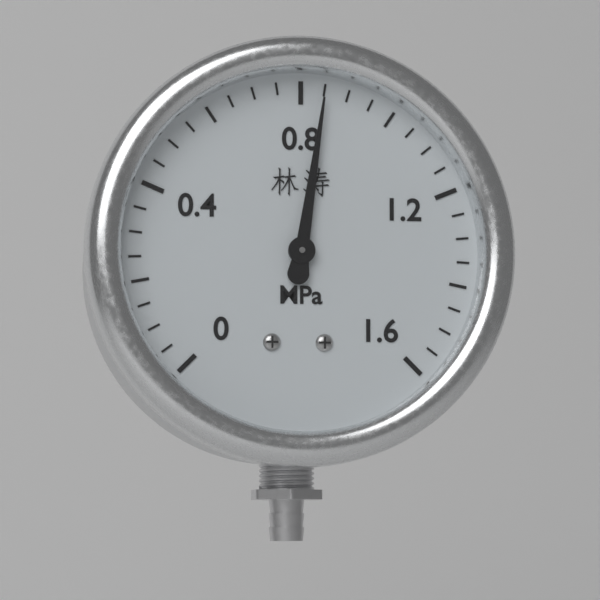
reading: 0.85 MPa
